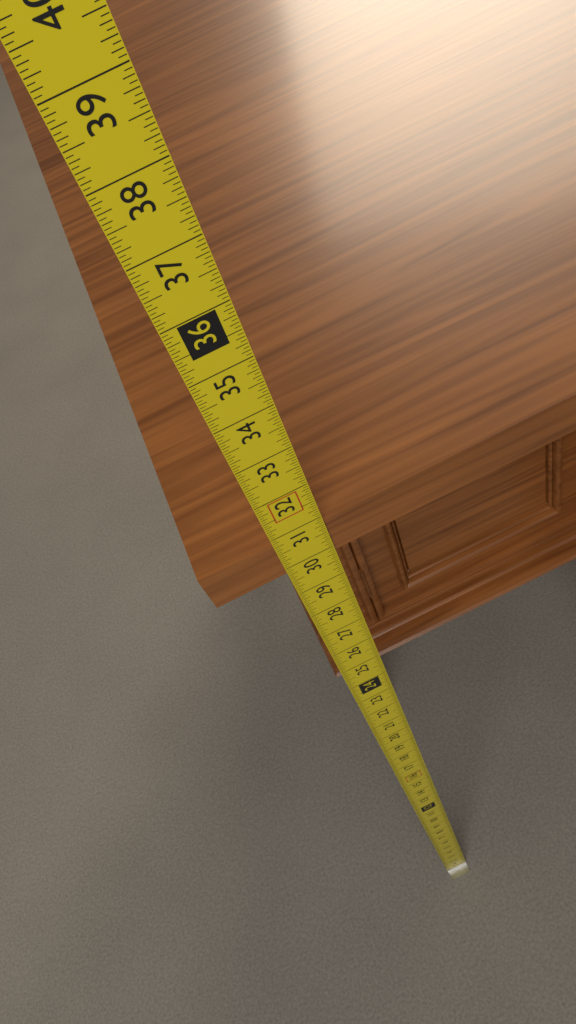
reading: 30.8125 in
